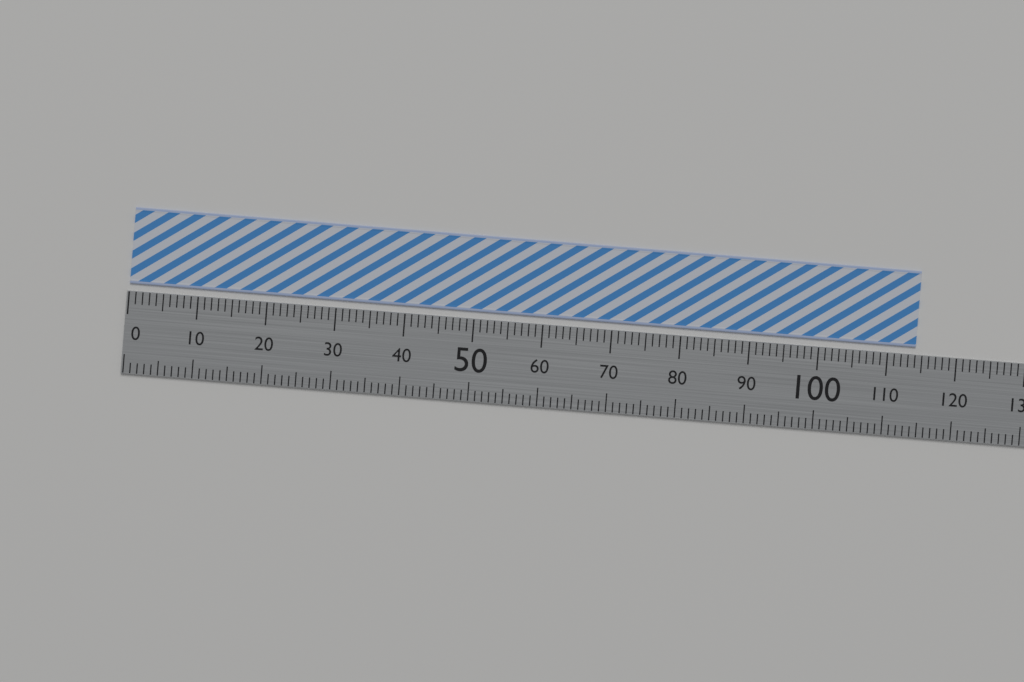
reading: 114 (no unit)
